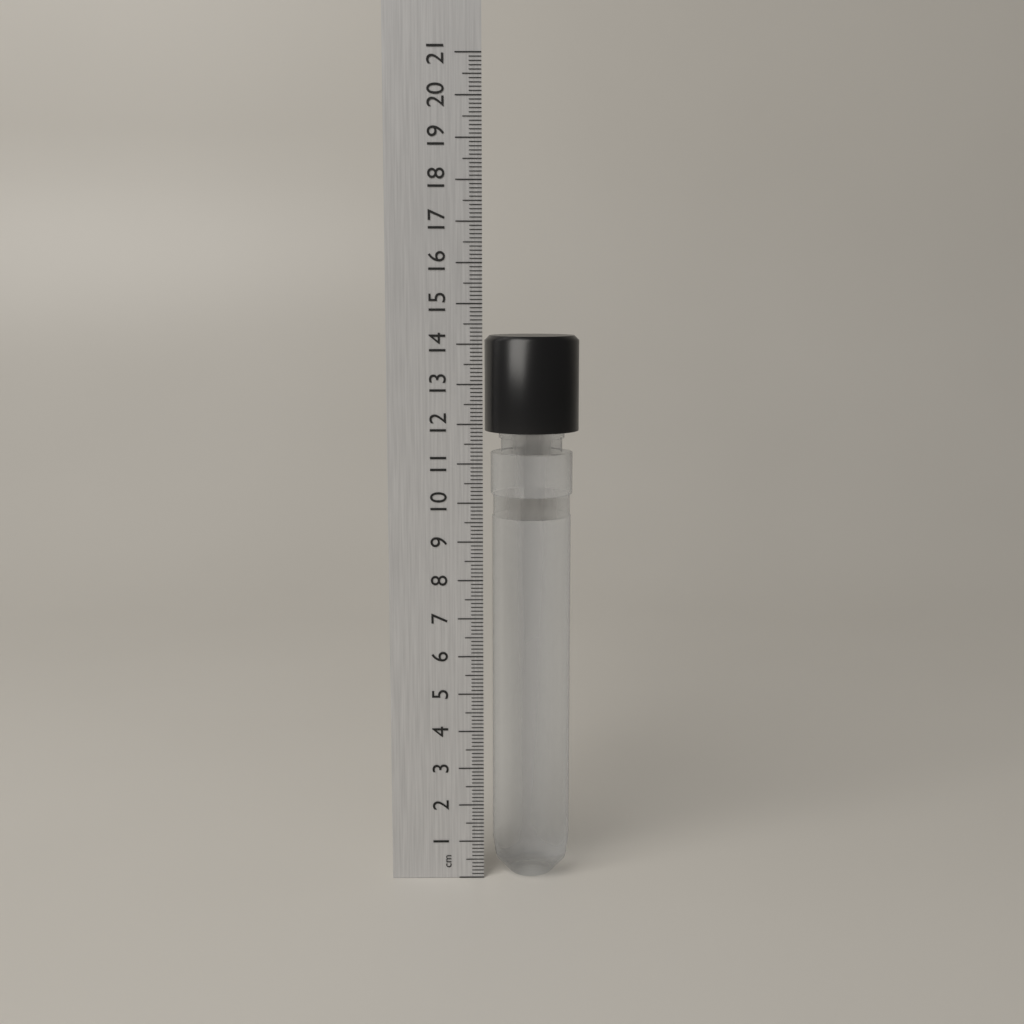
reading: 14.2 cm
